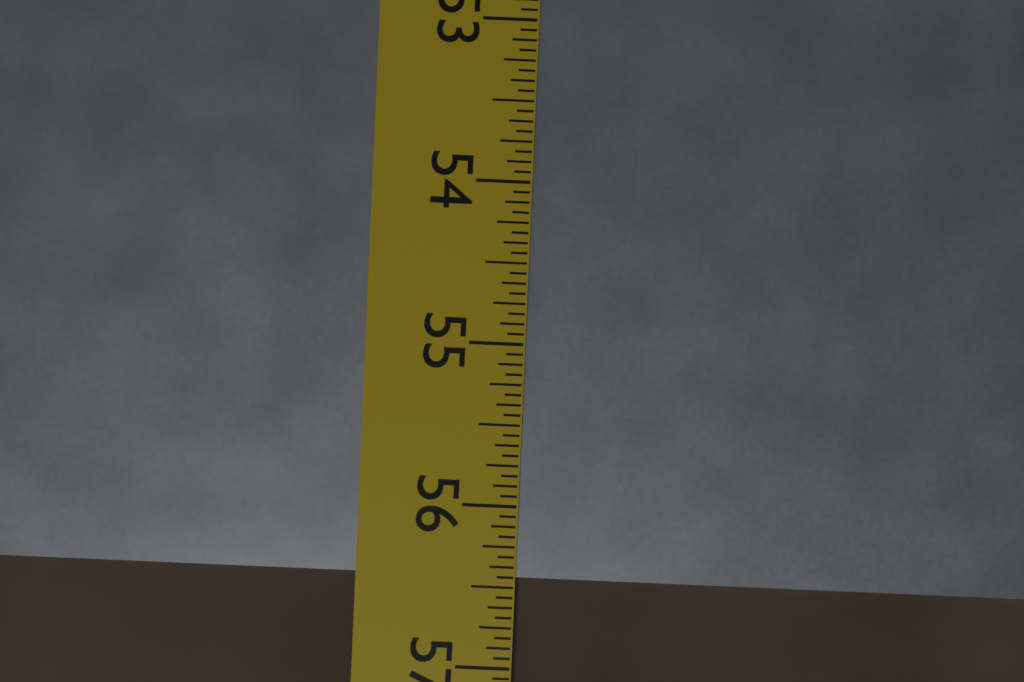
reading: 56.4375 in
